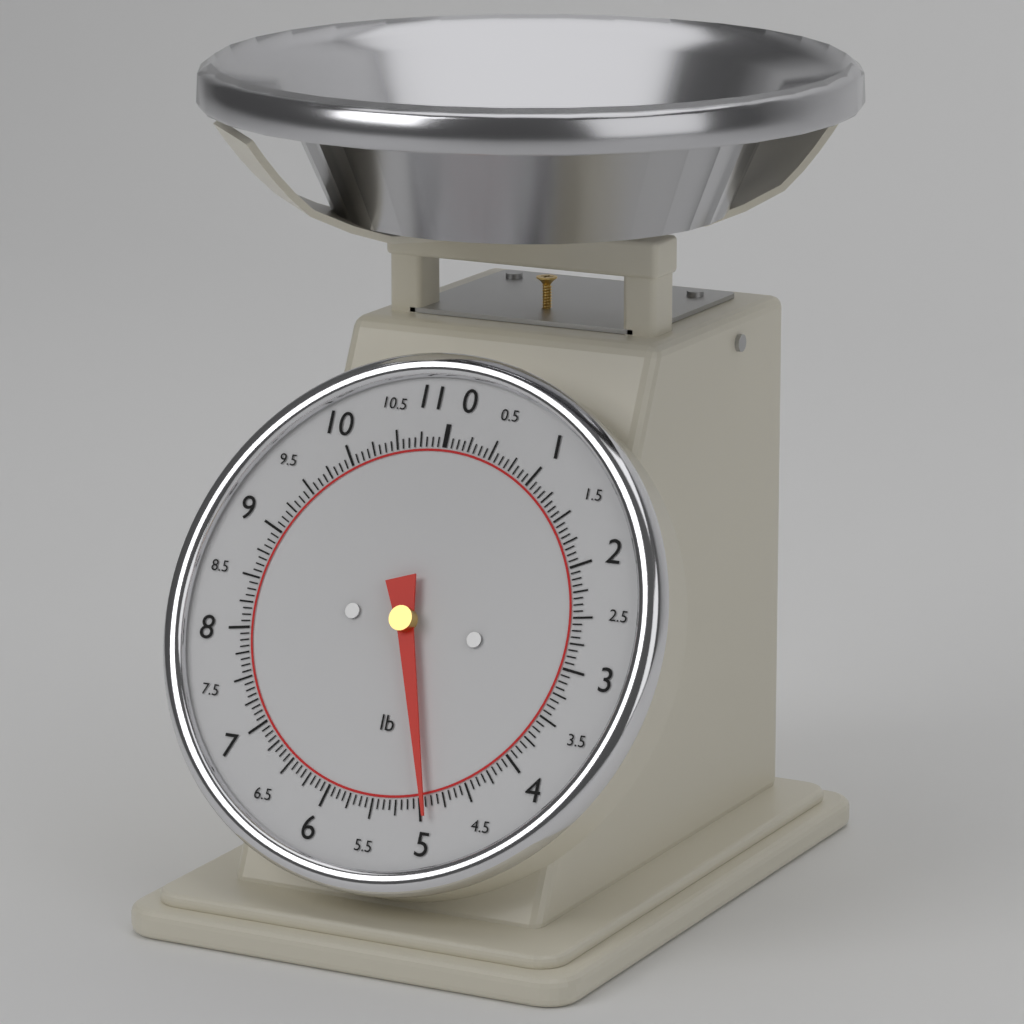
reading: 4.9375 lb
